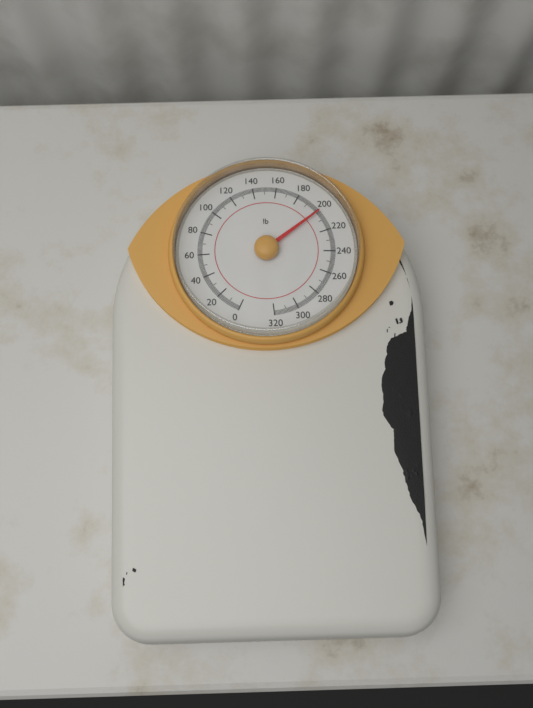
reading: 202 lb
